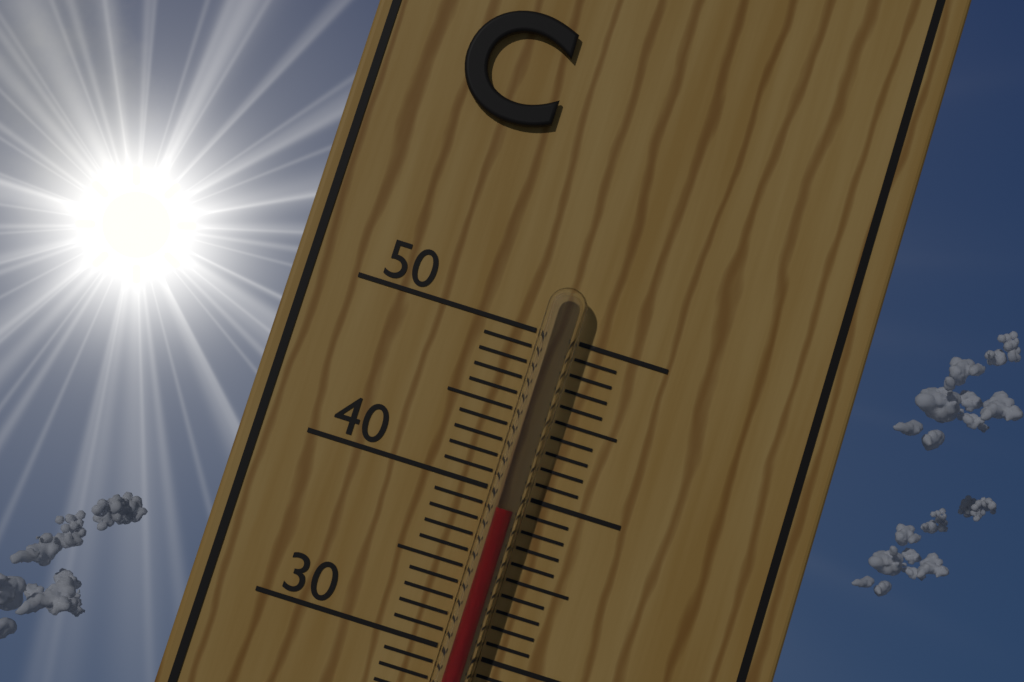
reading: 39 °C
